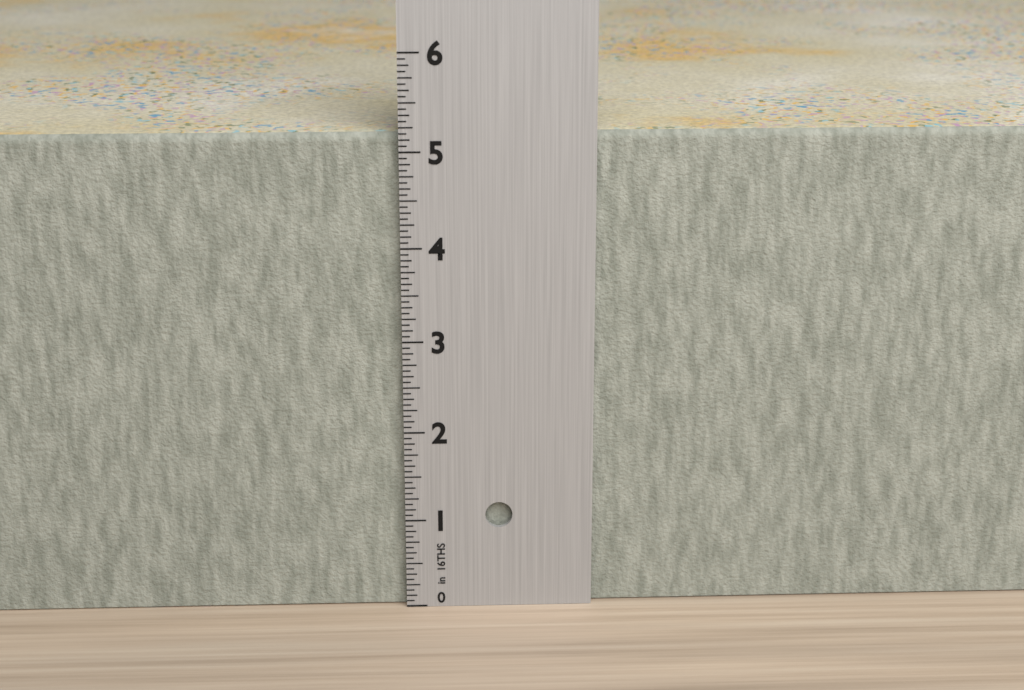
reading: 5.1875 in
